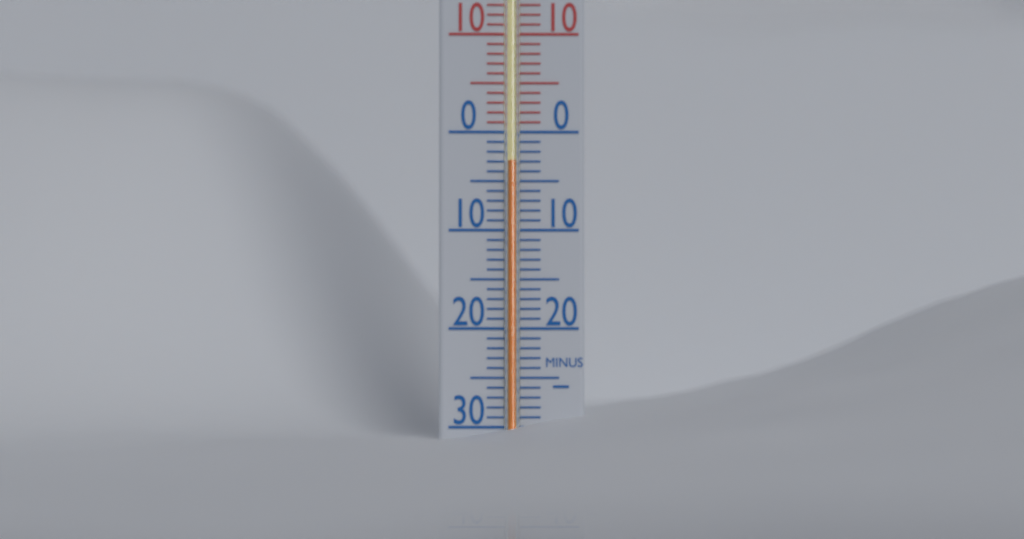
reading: -3 °C
